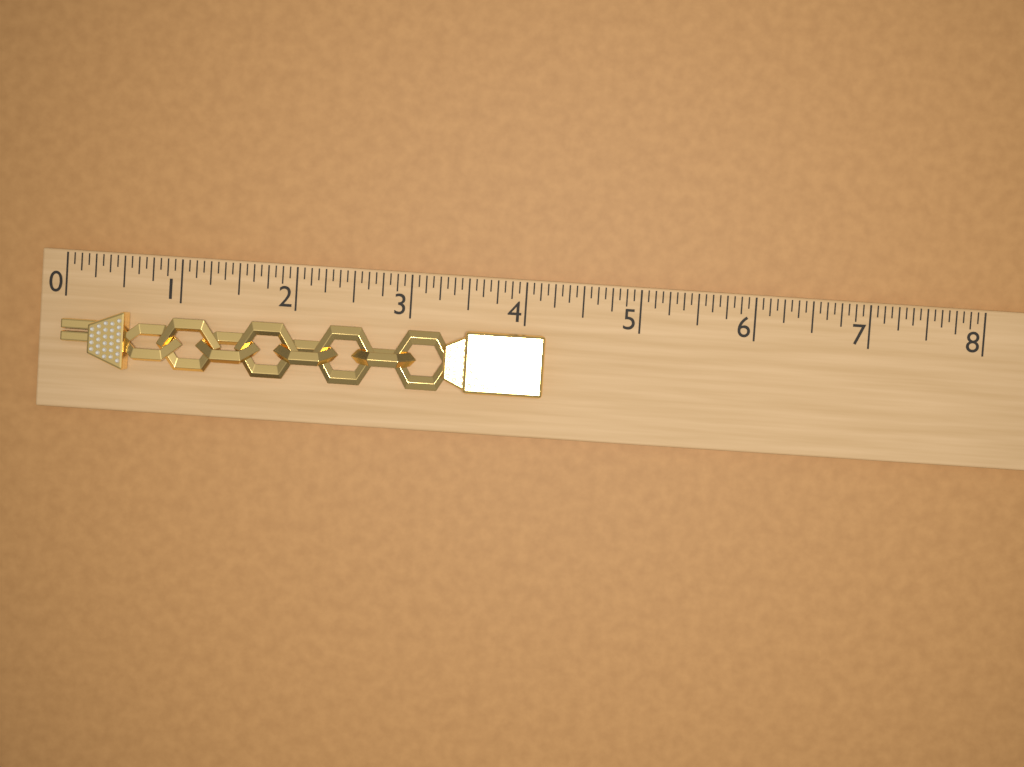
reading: 4.1875 (no unit)
